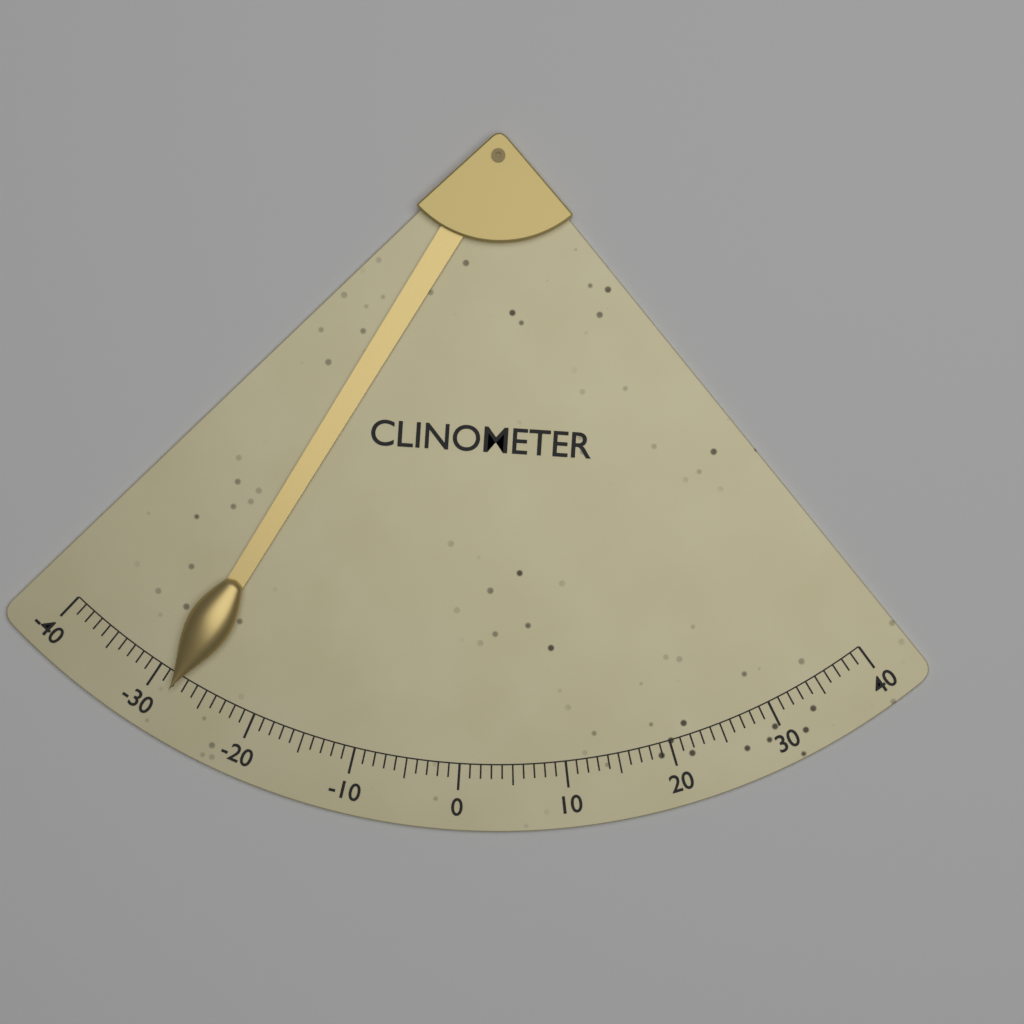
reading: -28 (no unit)
